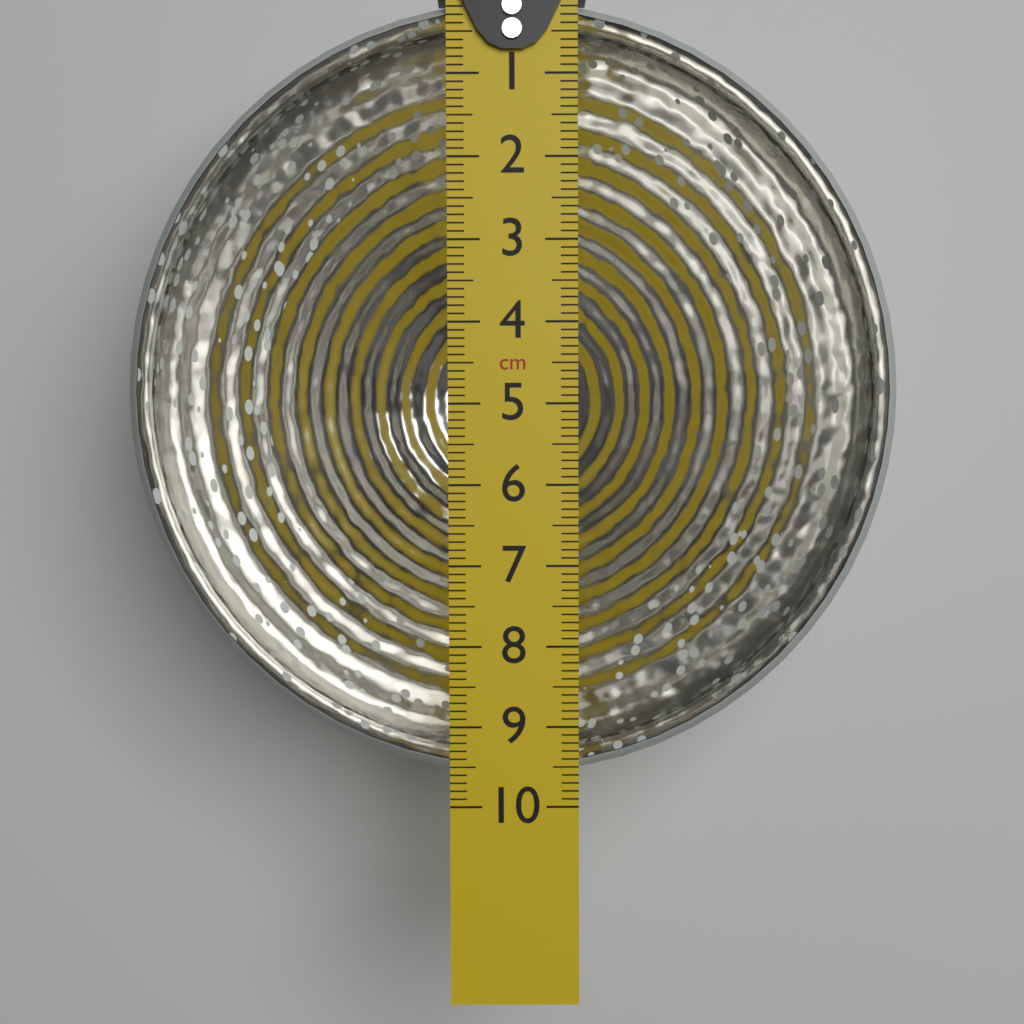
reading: 9.7 cm
